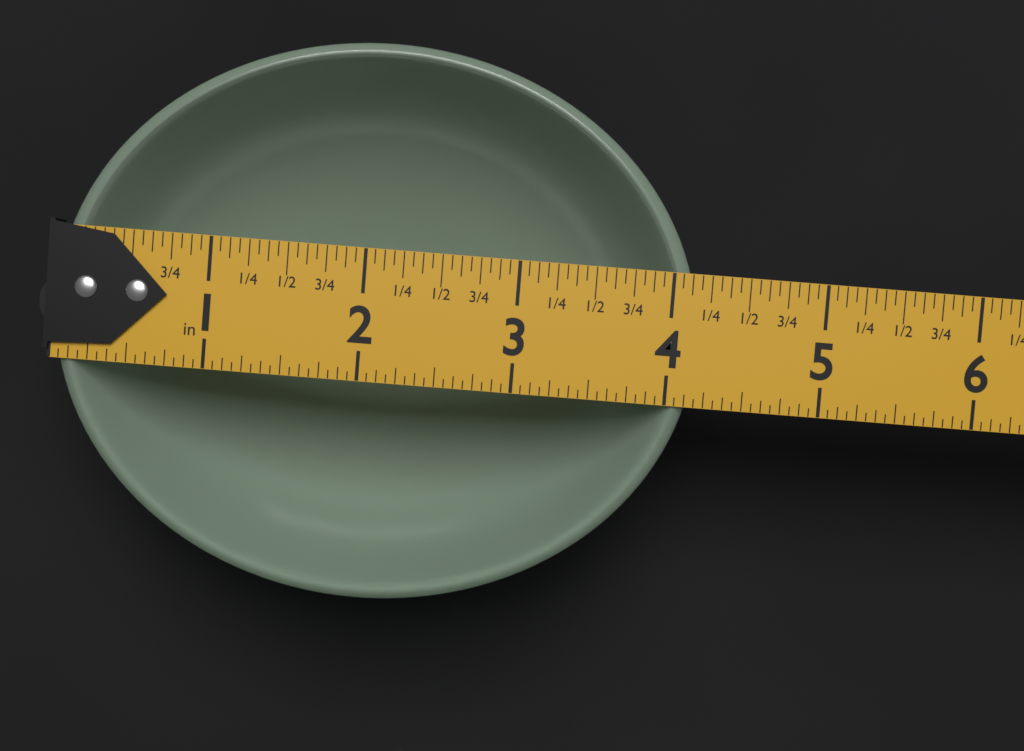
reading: 4.1875 in
